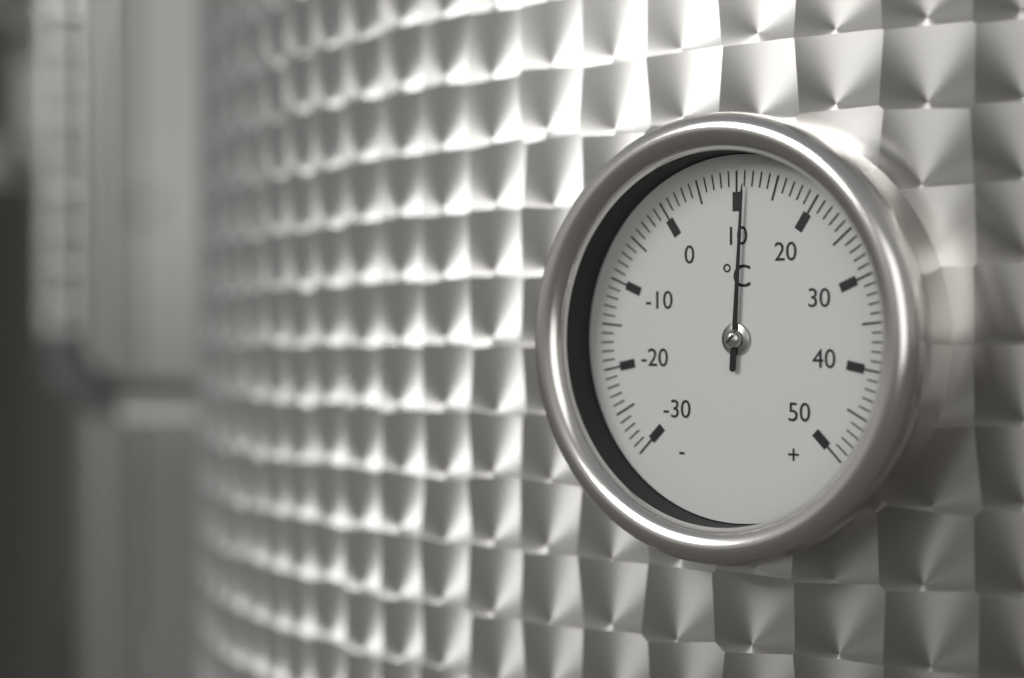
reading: 11 °C
